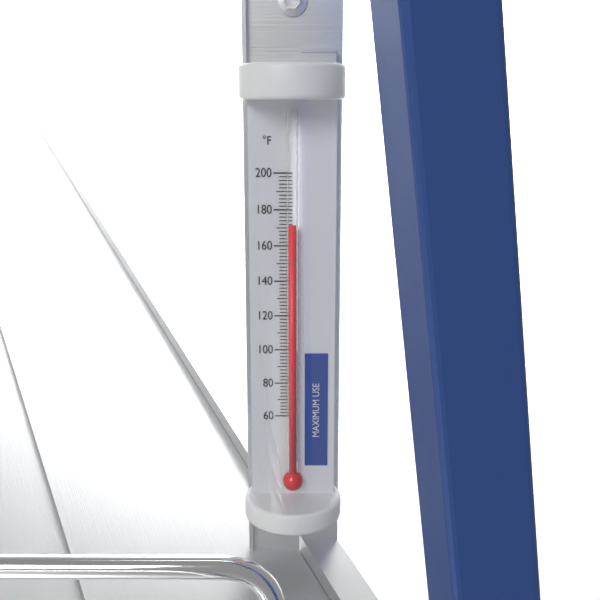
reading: 172 °F
